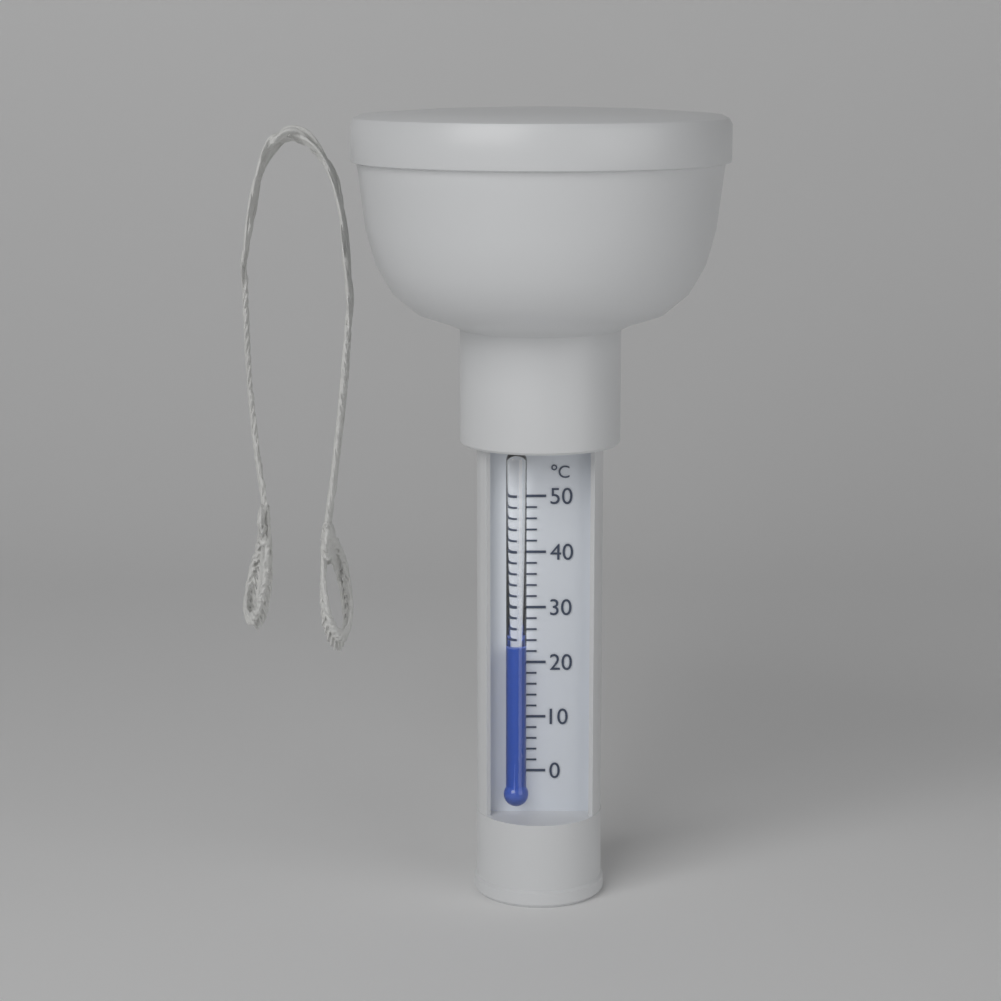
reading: 23 °C
